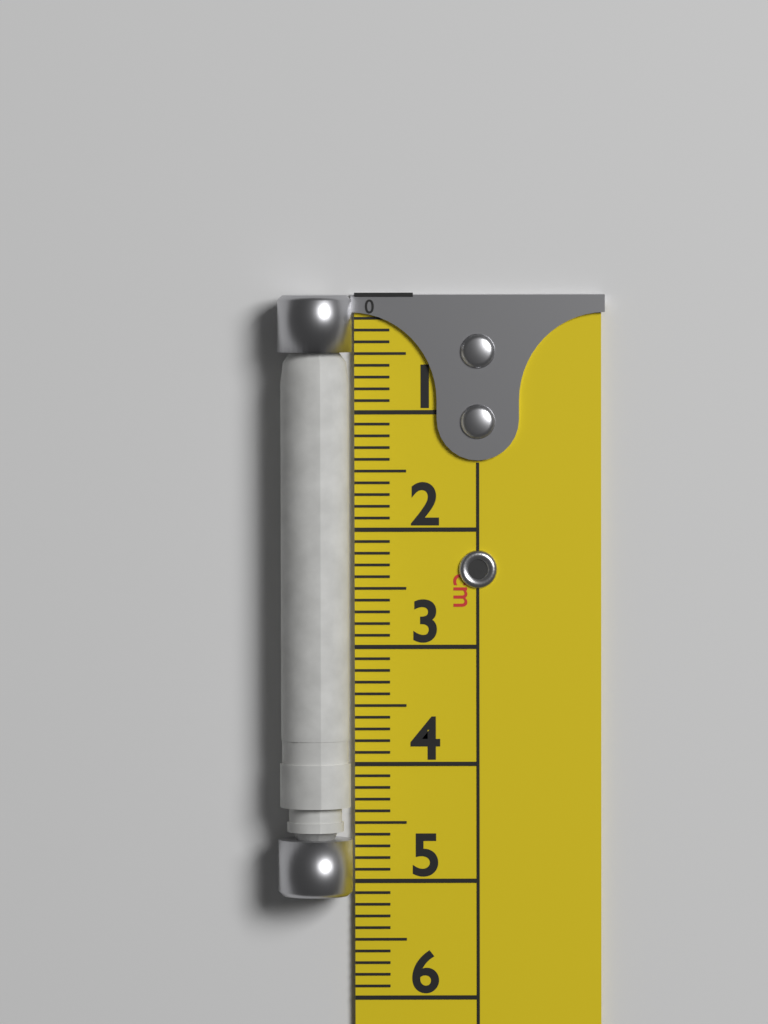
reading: 5.1 cm
